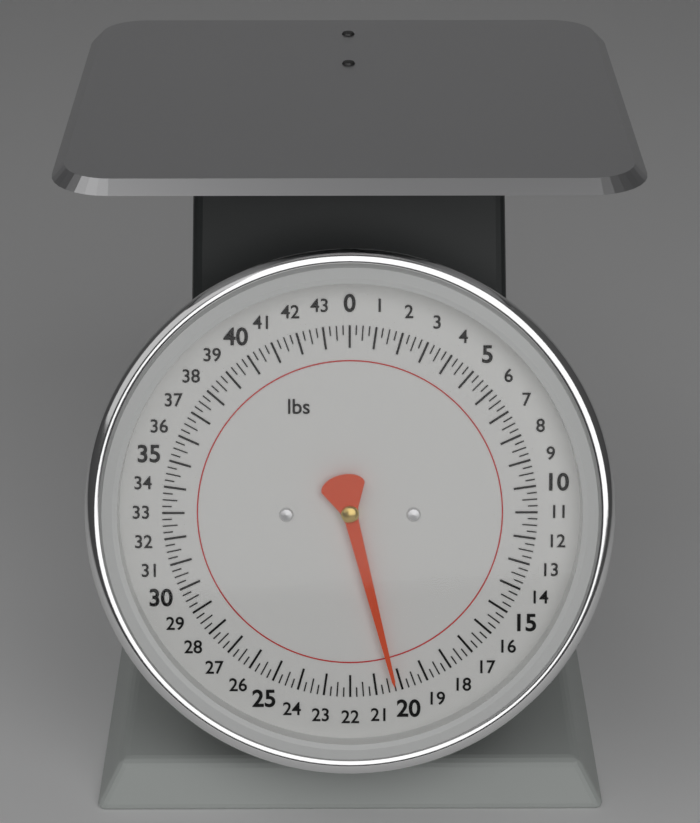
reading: 20.25 lbs
